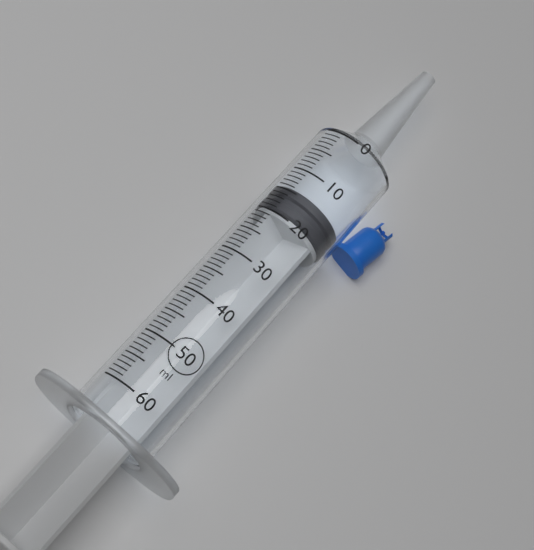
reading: 14 ml
